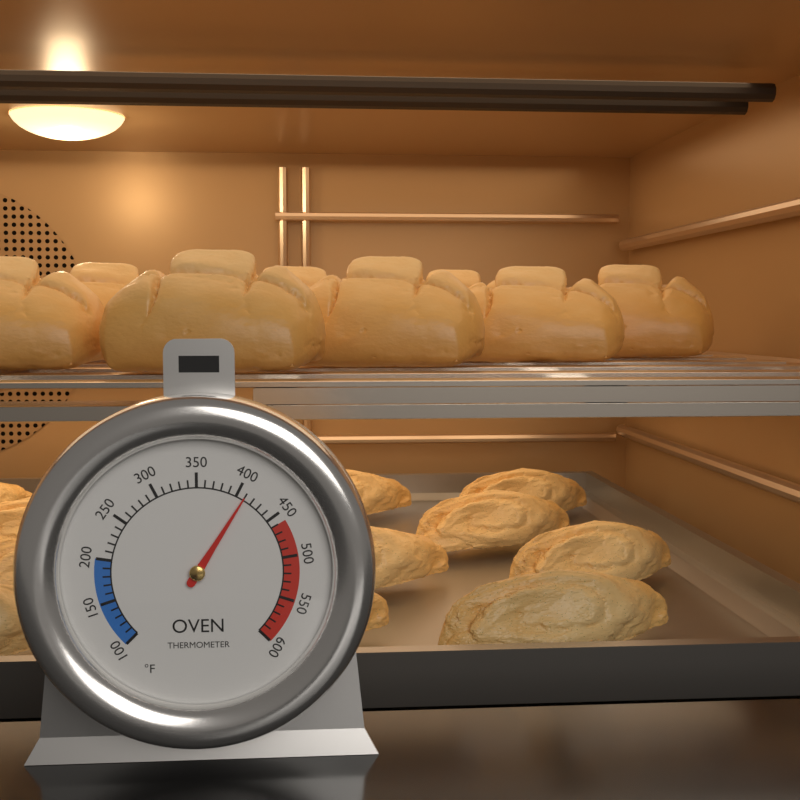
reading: 410 °F
